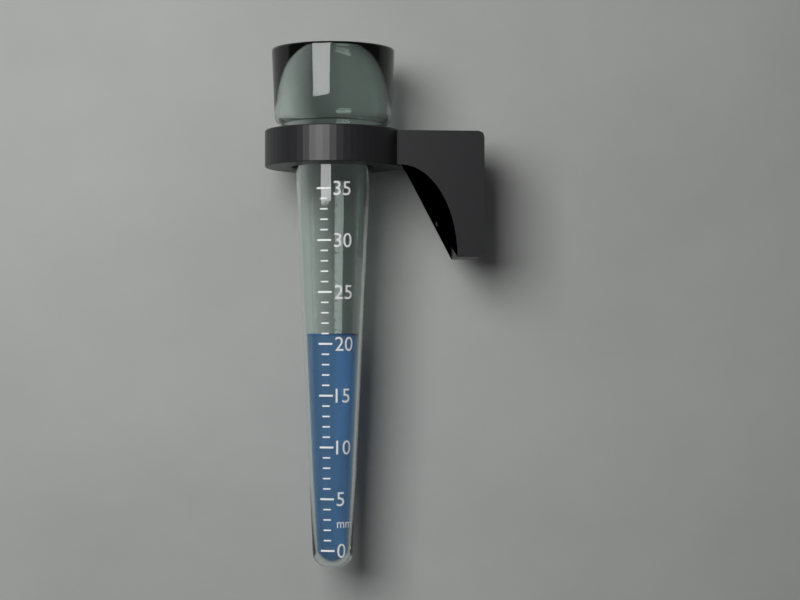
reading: 21 mm
